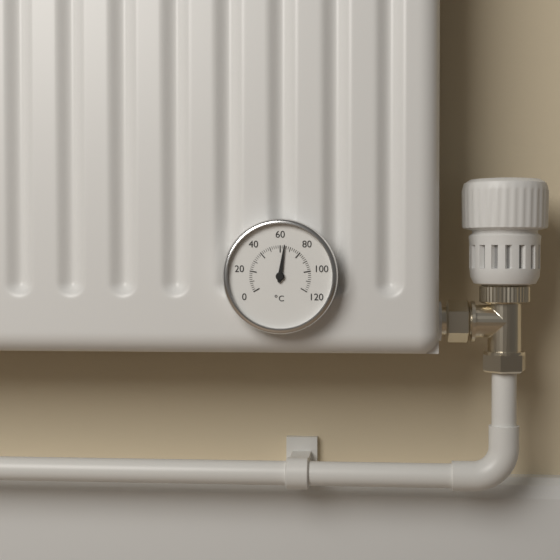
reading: 64 °C
